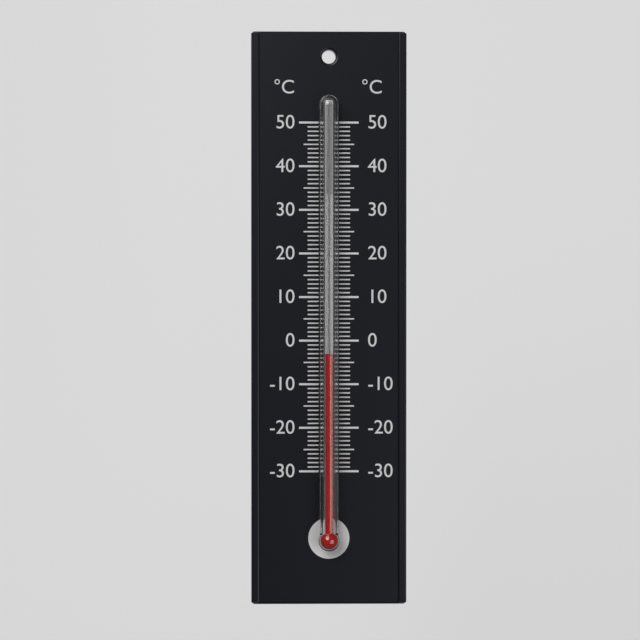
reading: -3 °C
